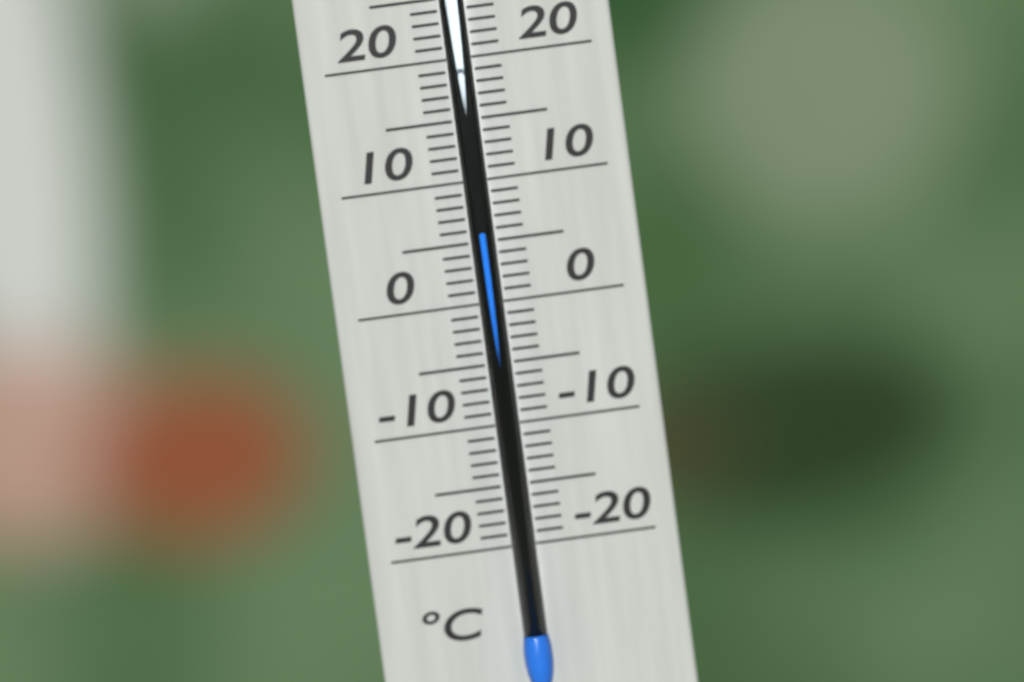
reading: 6 °C
